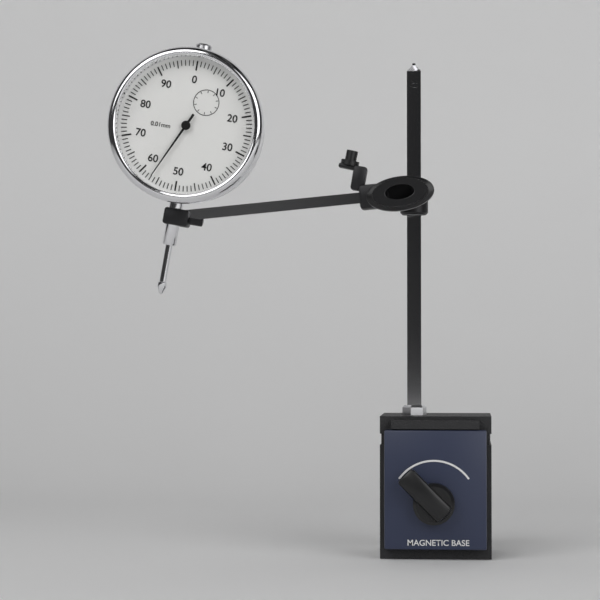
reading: 0.57 mm
